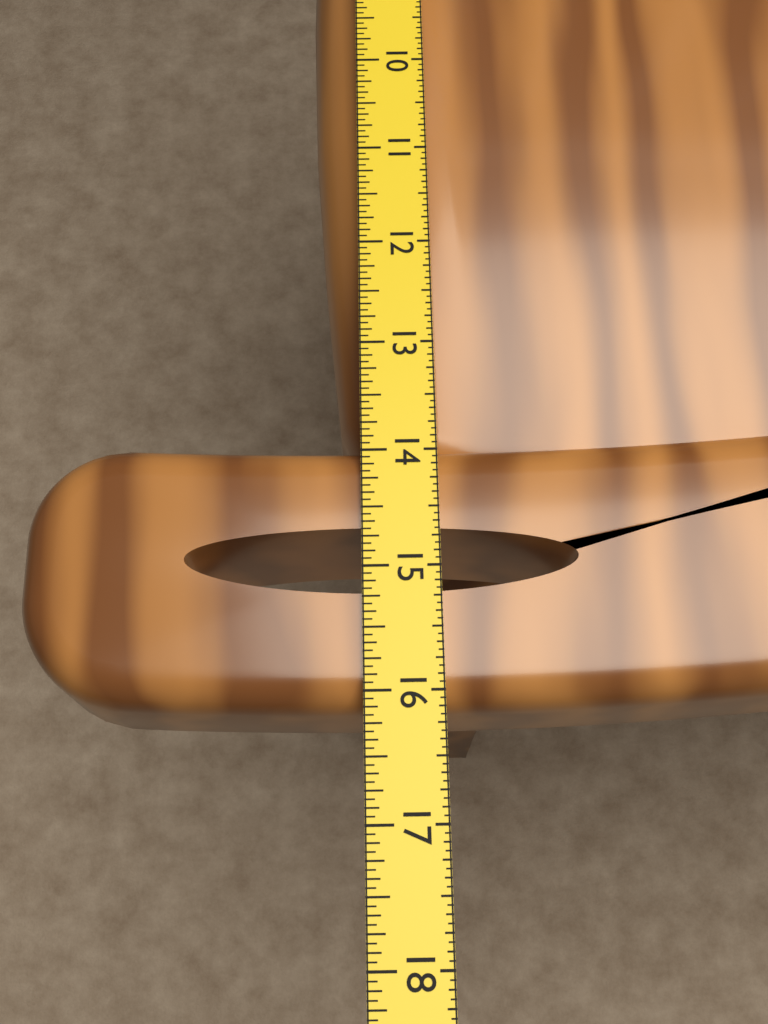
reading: 16.1250 in
